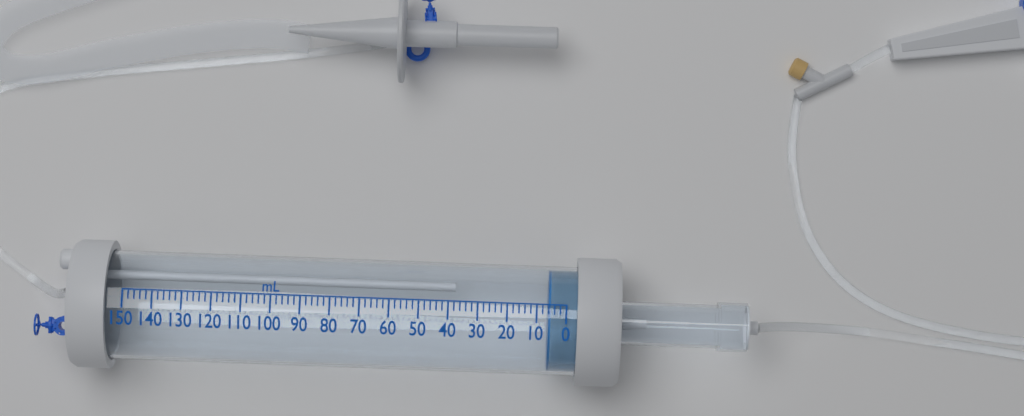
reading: 6 mL
